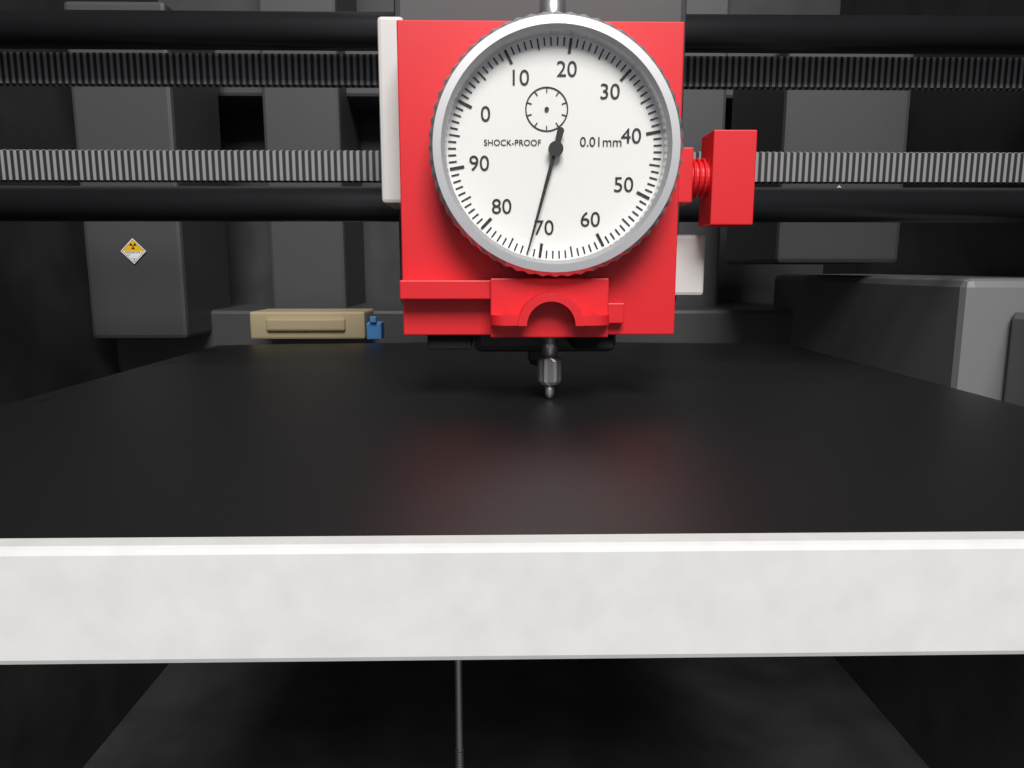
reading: 72 0.01mm
